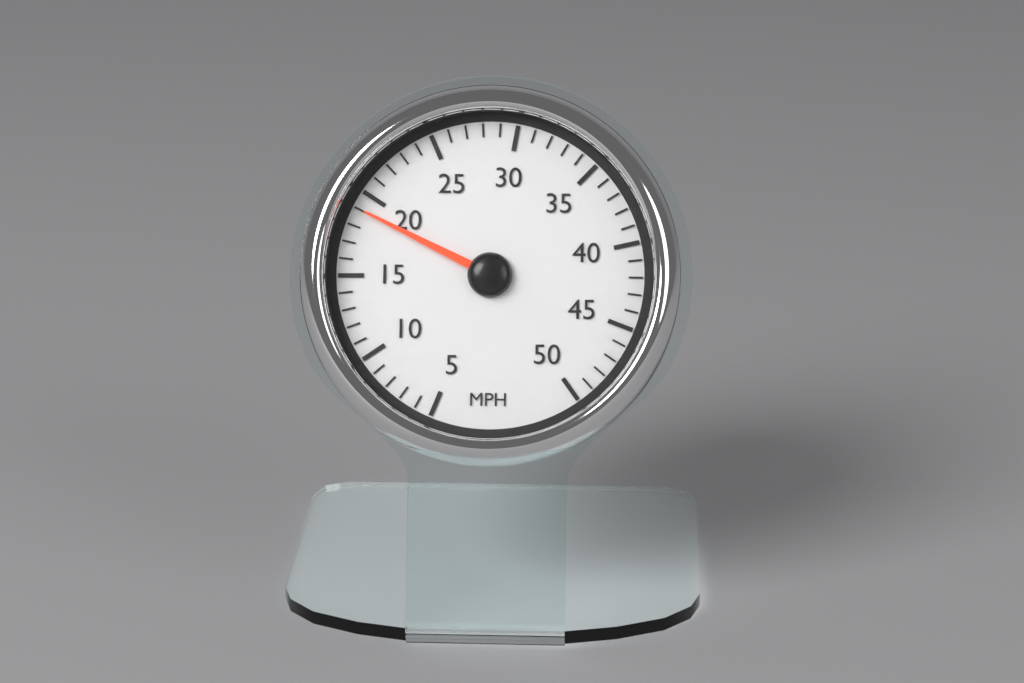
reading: 19 MPH
